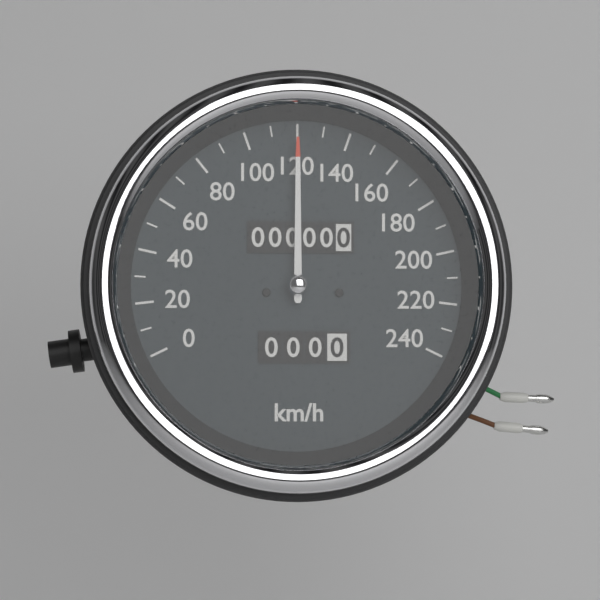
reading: 120 km/h
